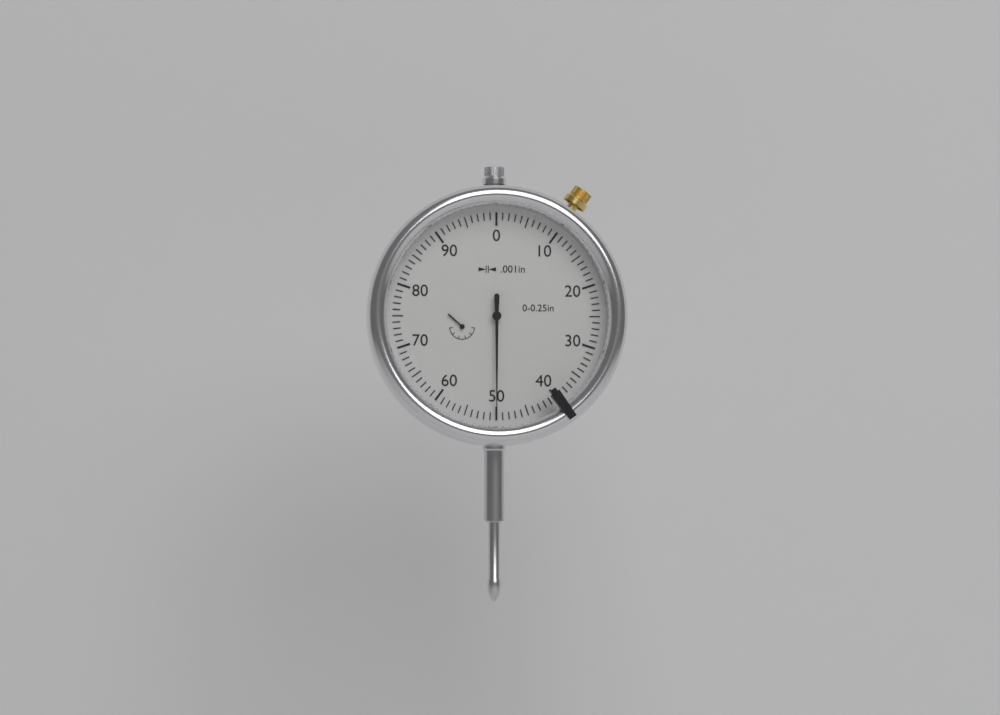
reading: 0.050 in
